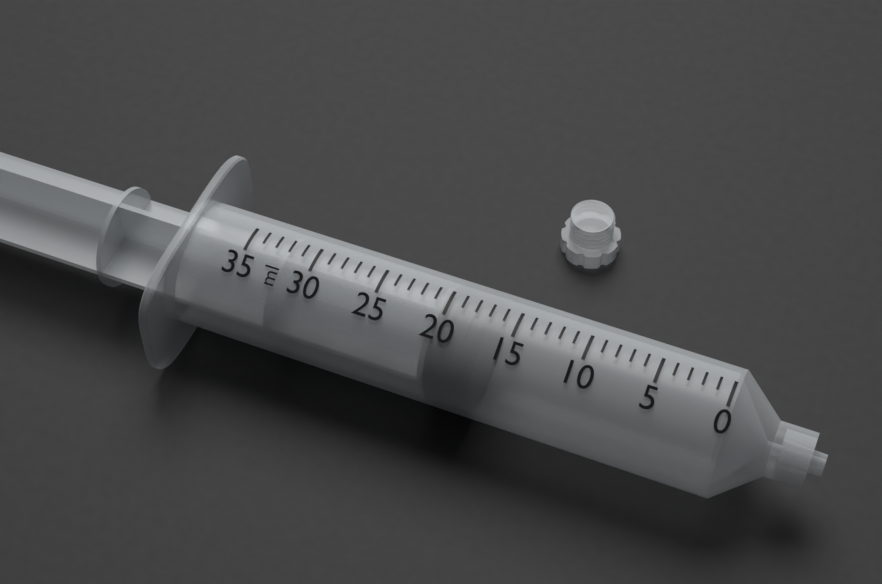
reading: 17 ml
